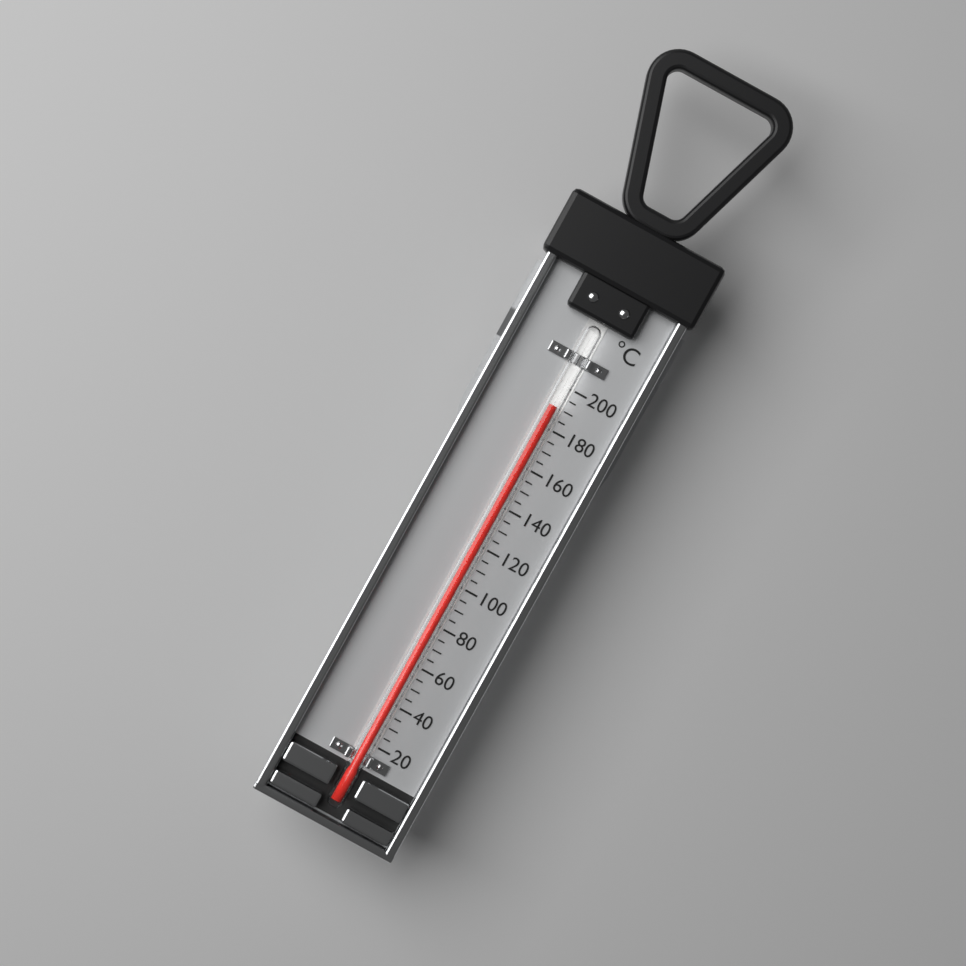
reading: 190 °C
